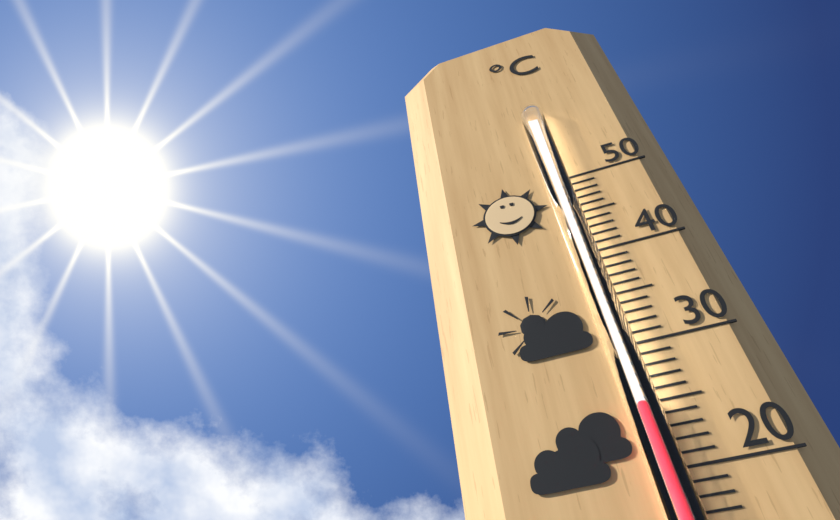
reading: 25 °C
